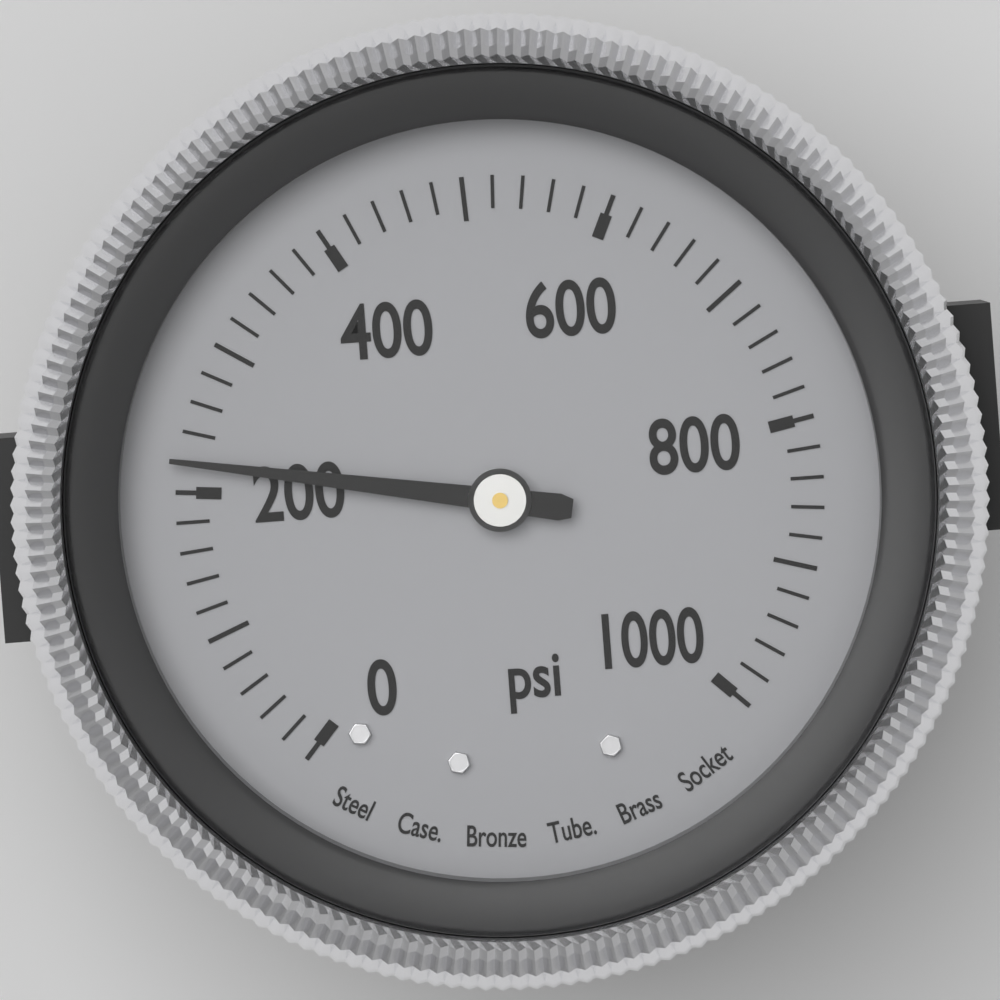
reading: 220 psi
